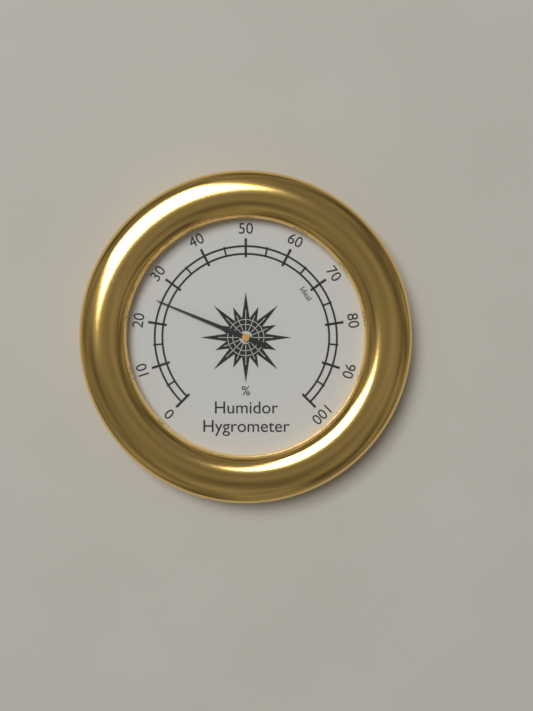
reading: 25 %
